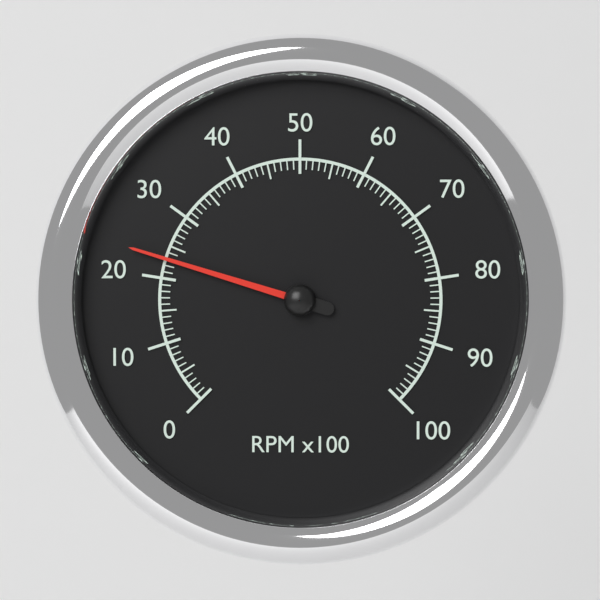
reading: 23 RPM x100
